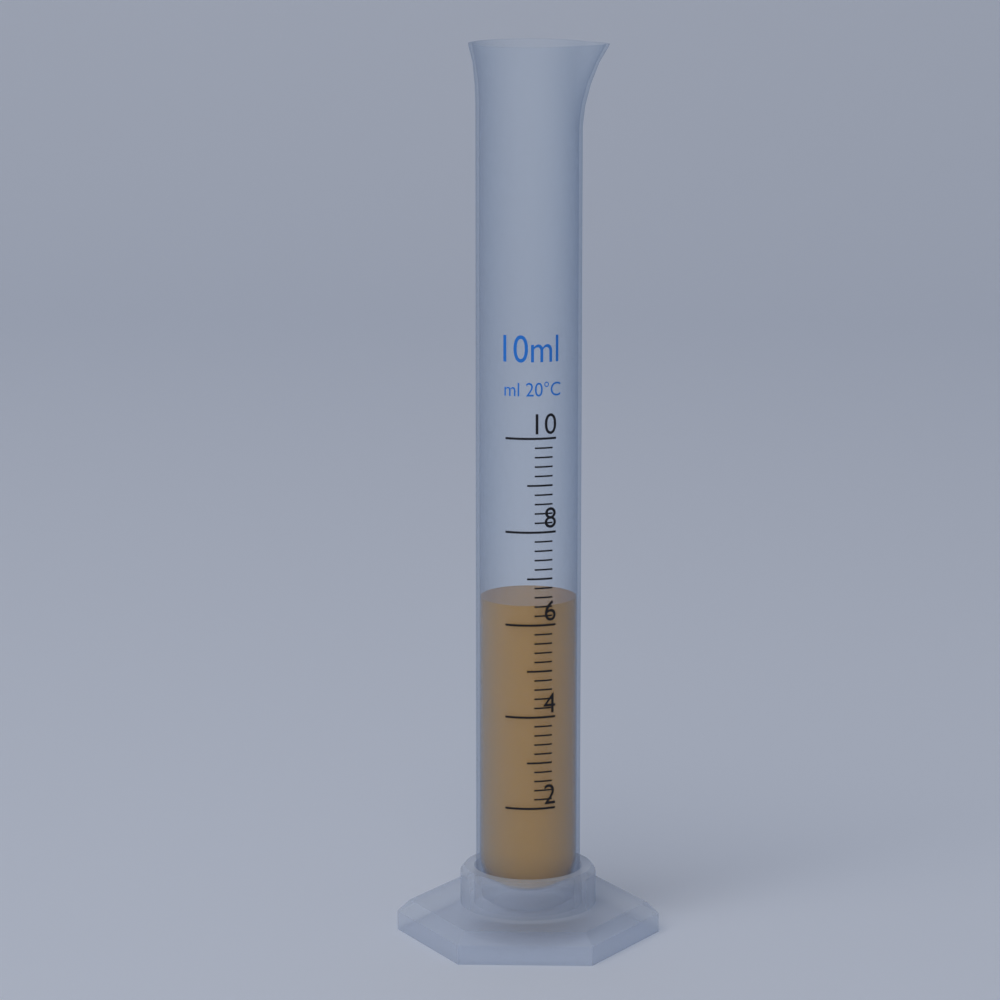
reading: 6.4 ml
